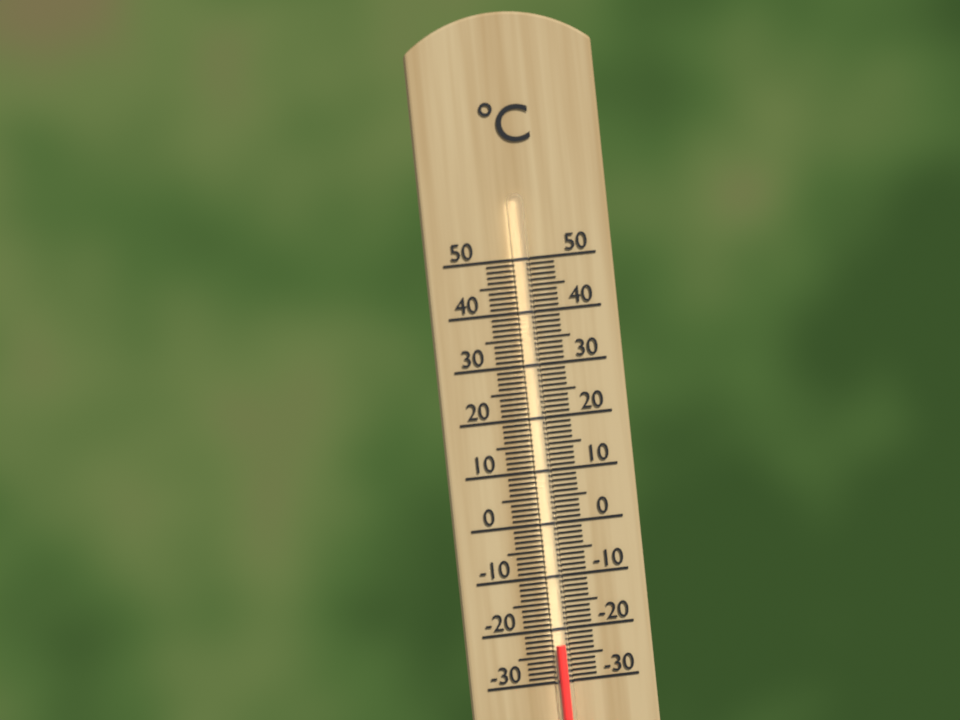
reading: -23 °C
